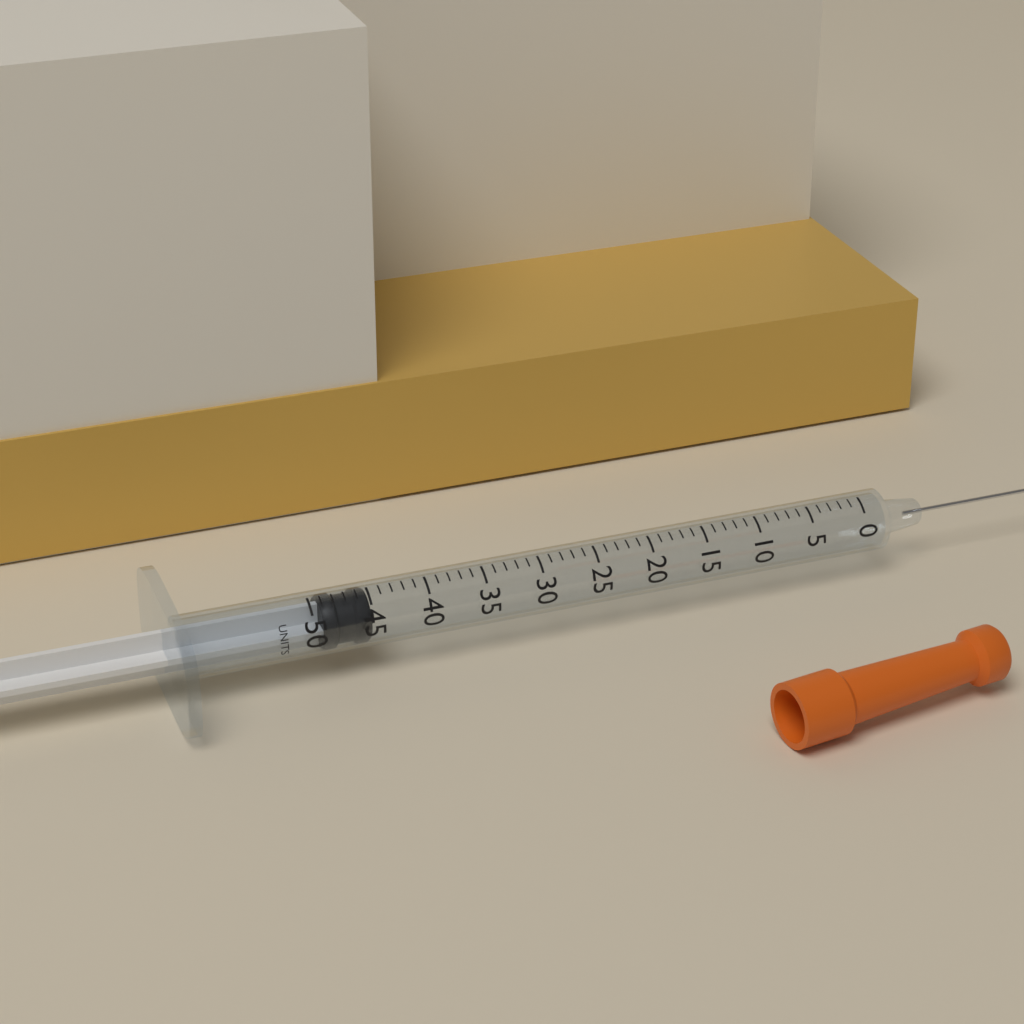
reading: 45 units
